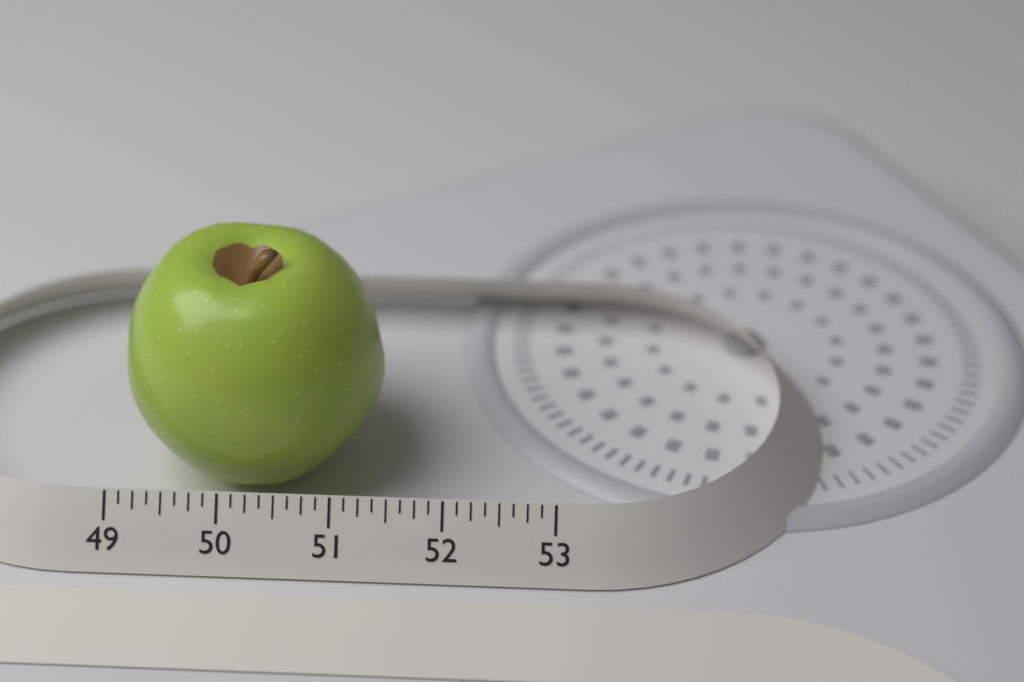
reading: 51.375 (no unit)
